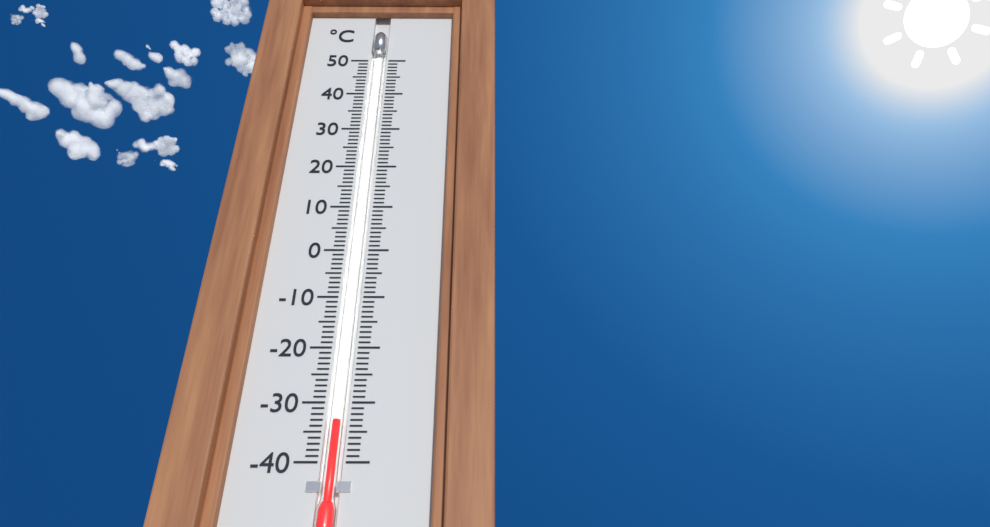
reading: -33 °C
